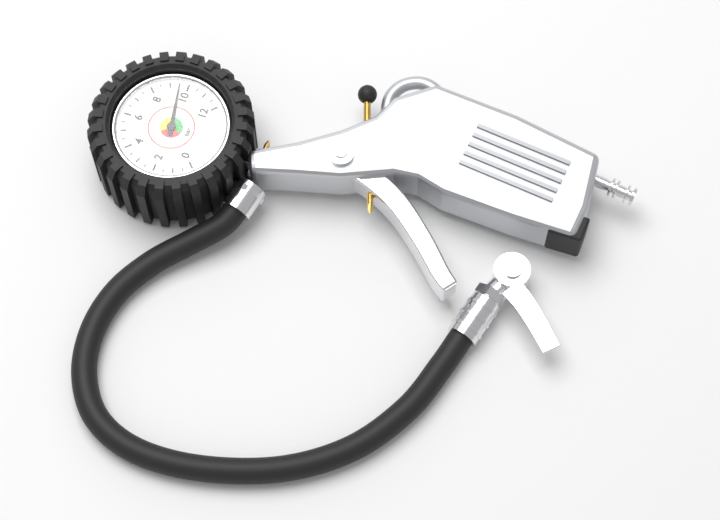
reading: 9.5 bar
